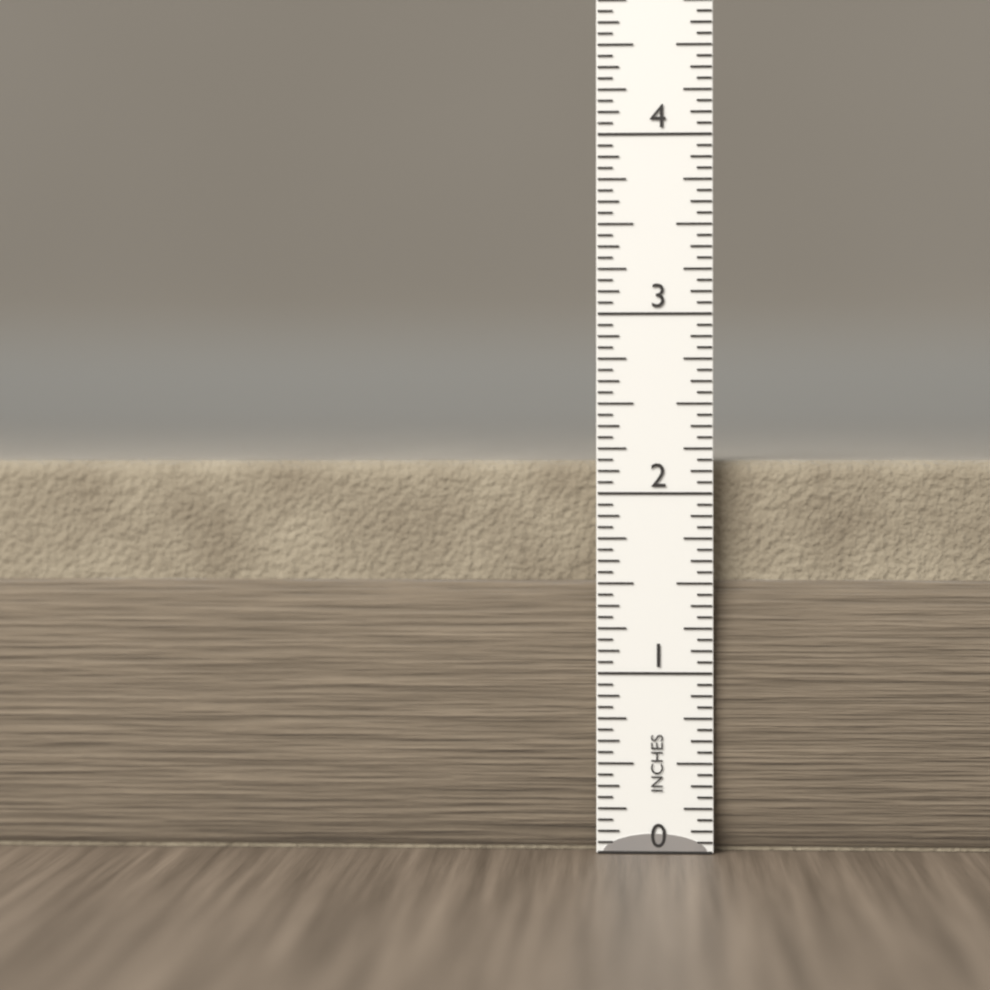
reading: 2.1875 in
